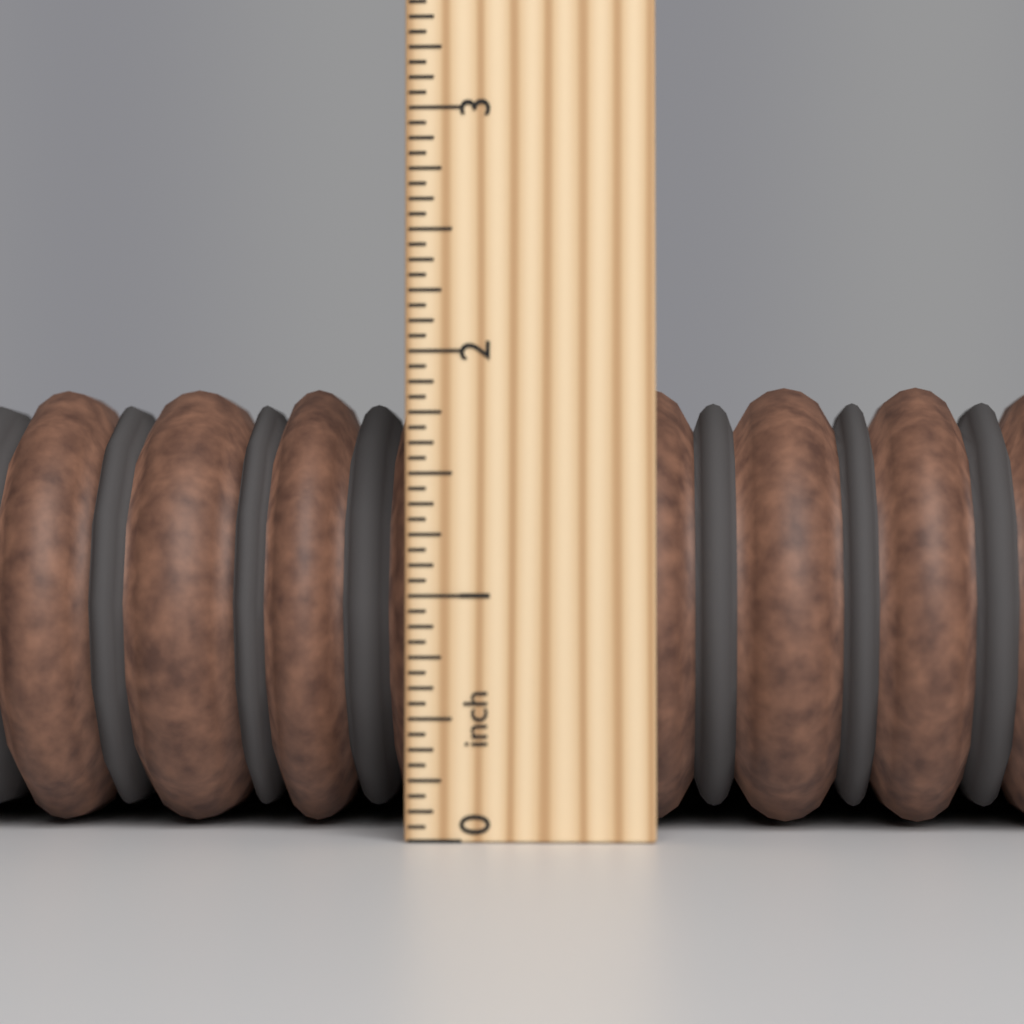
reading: 1.9375 inch
